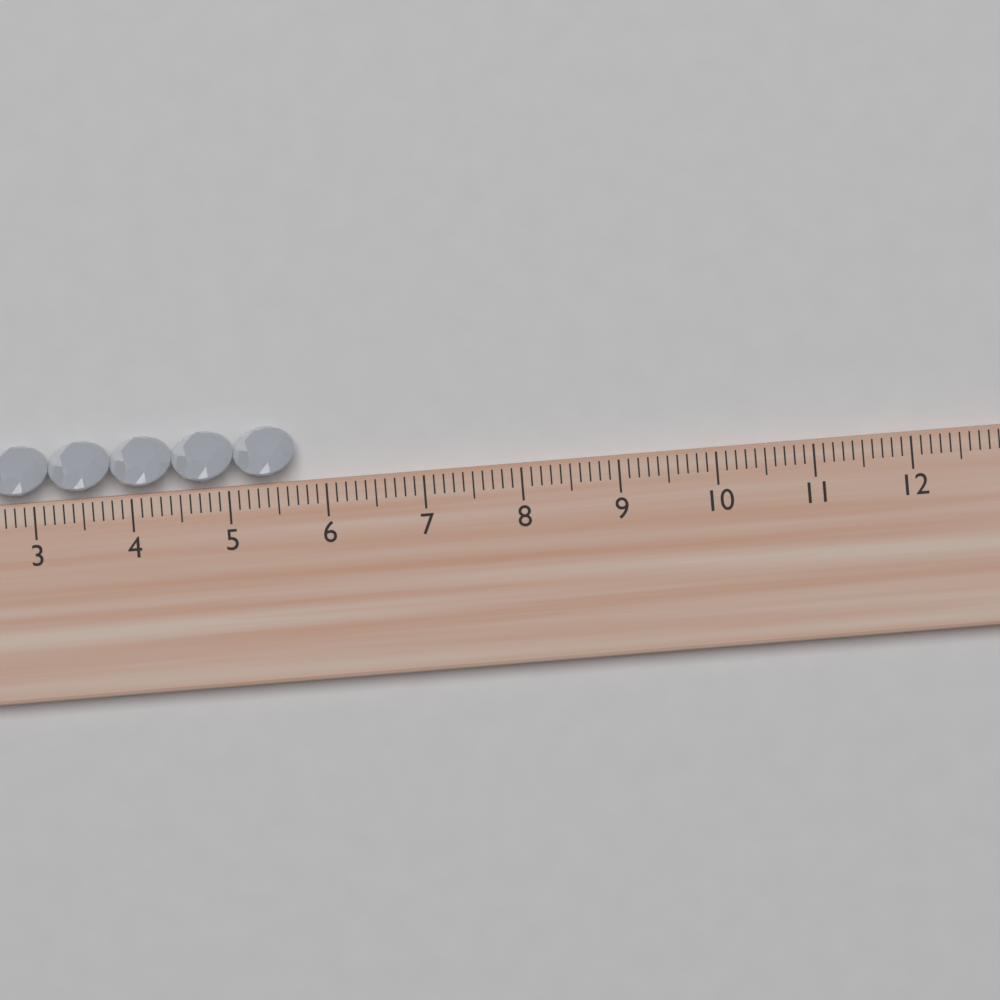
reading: 5.7 cm
